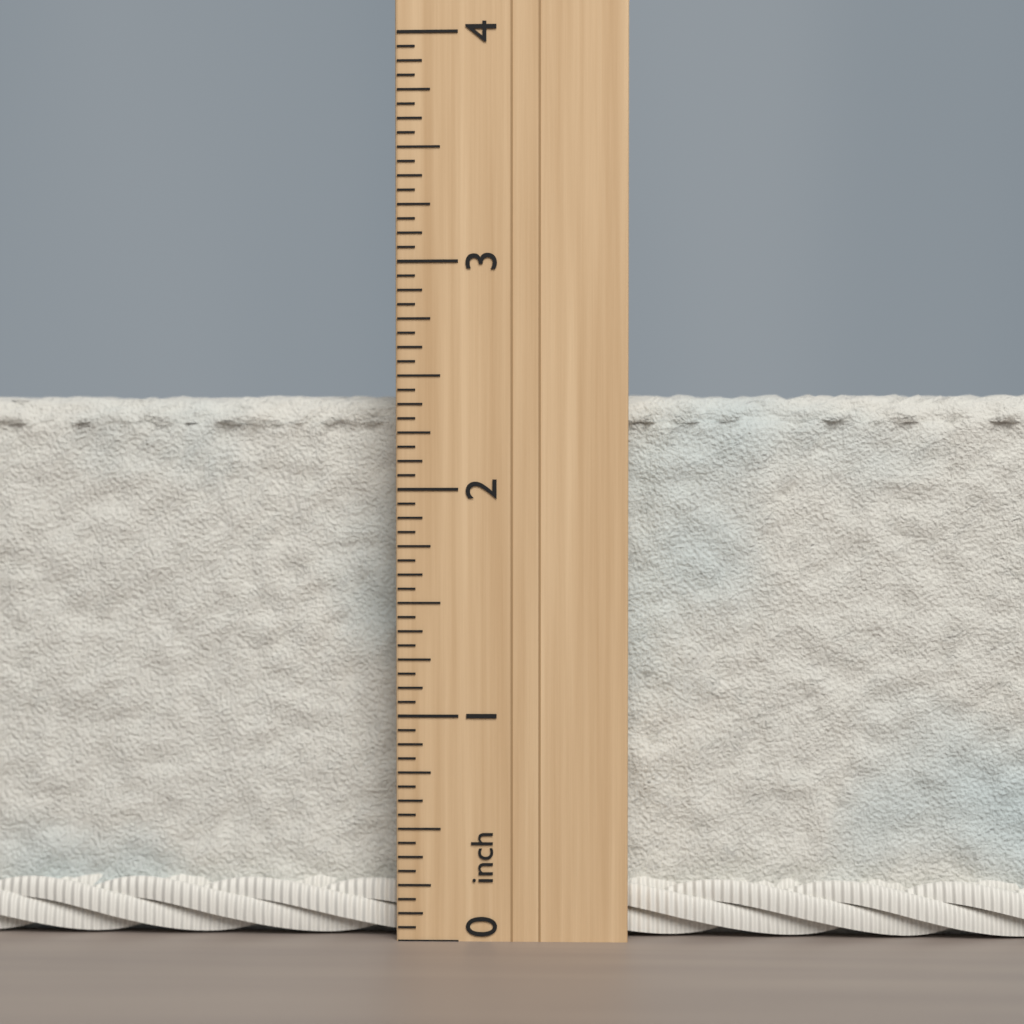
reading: 2.4375 inch
